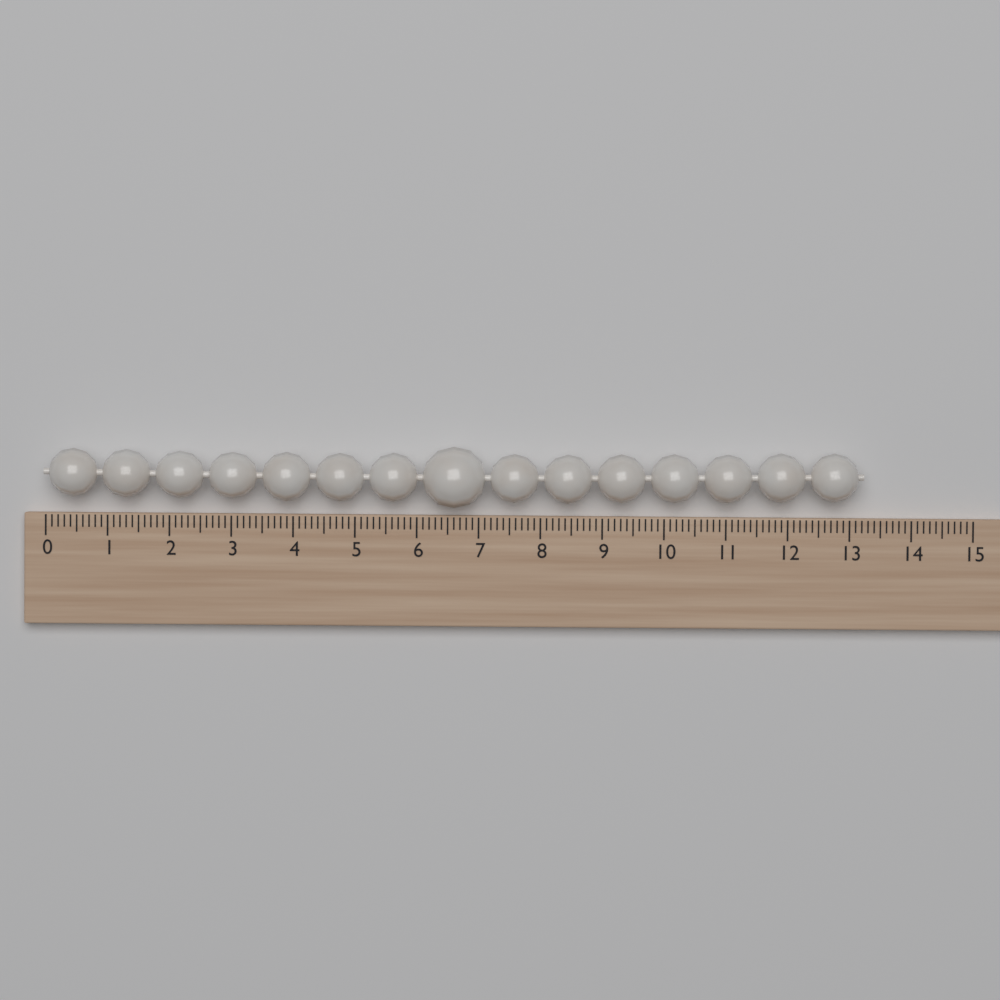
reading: 13.2 (no unit)
